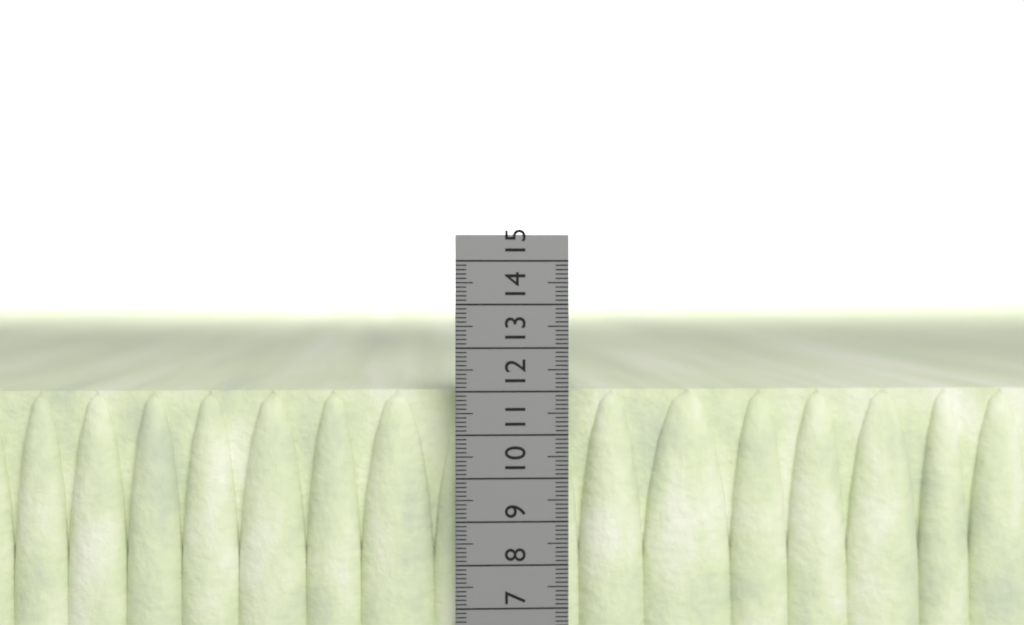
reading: 12.0 cm
